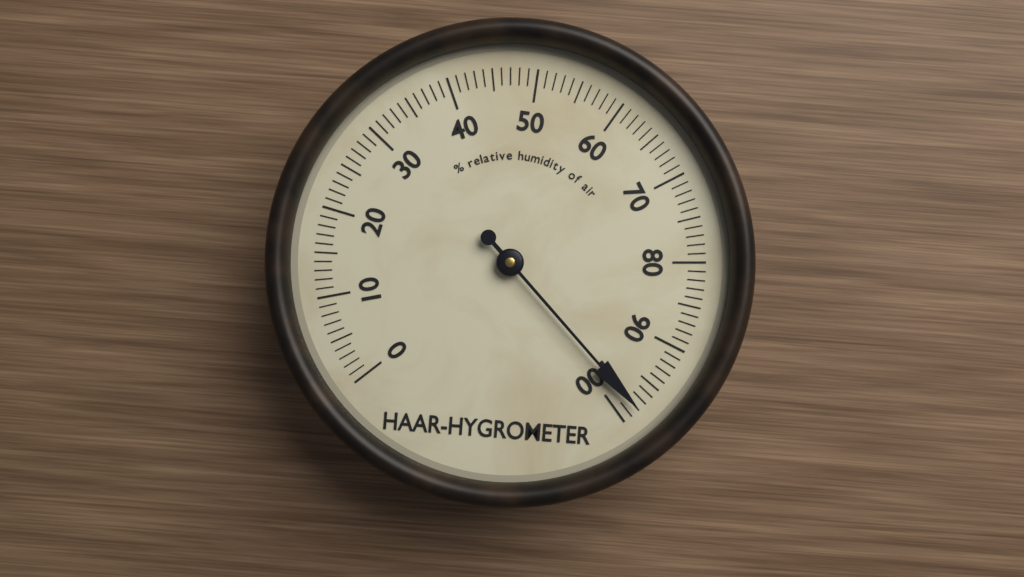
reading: 98 %
